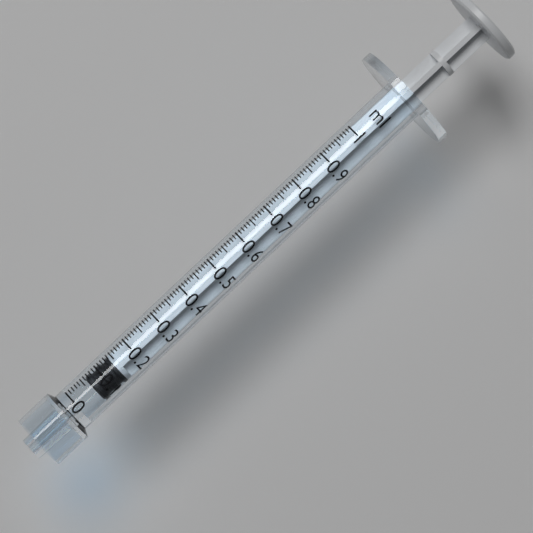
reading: 0.06 ml
